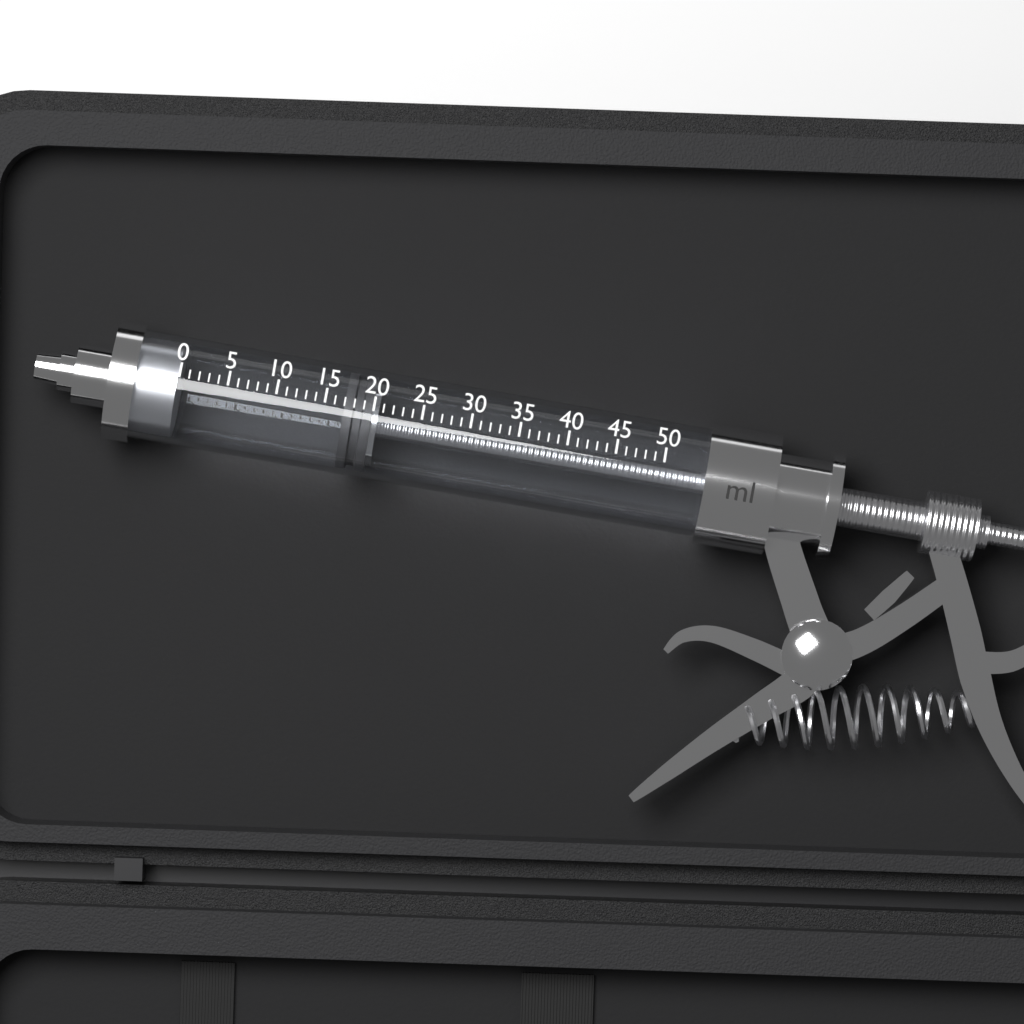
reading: 17 ml
